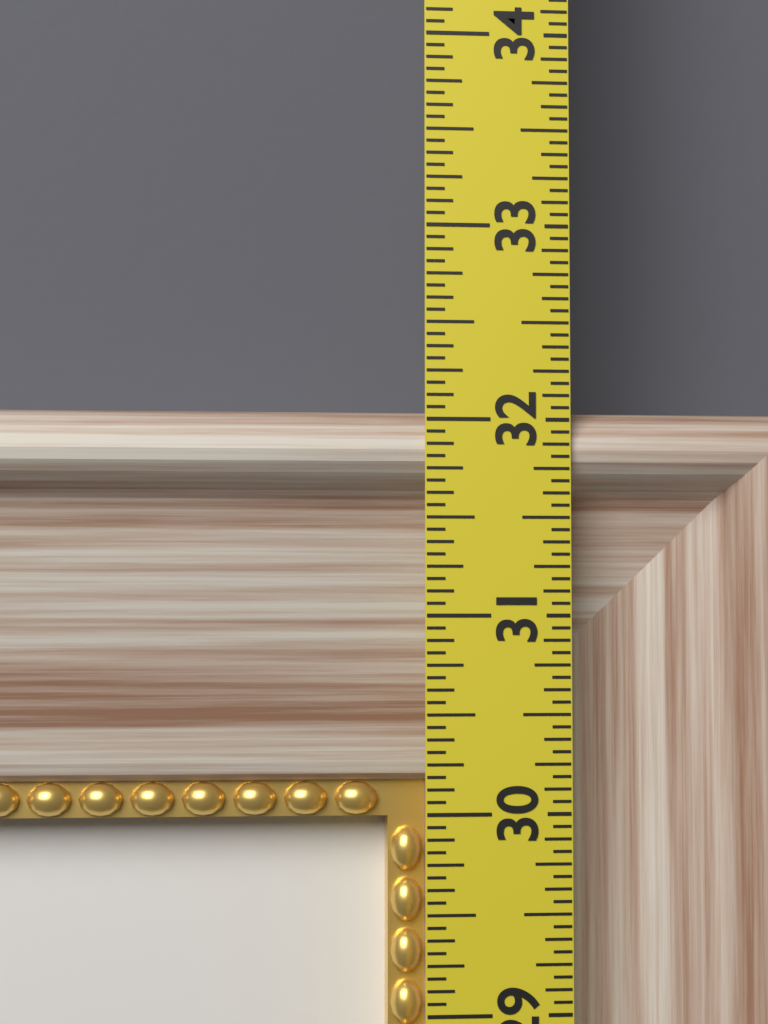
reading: 32.0625 in
